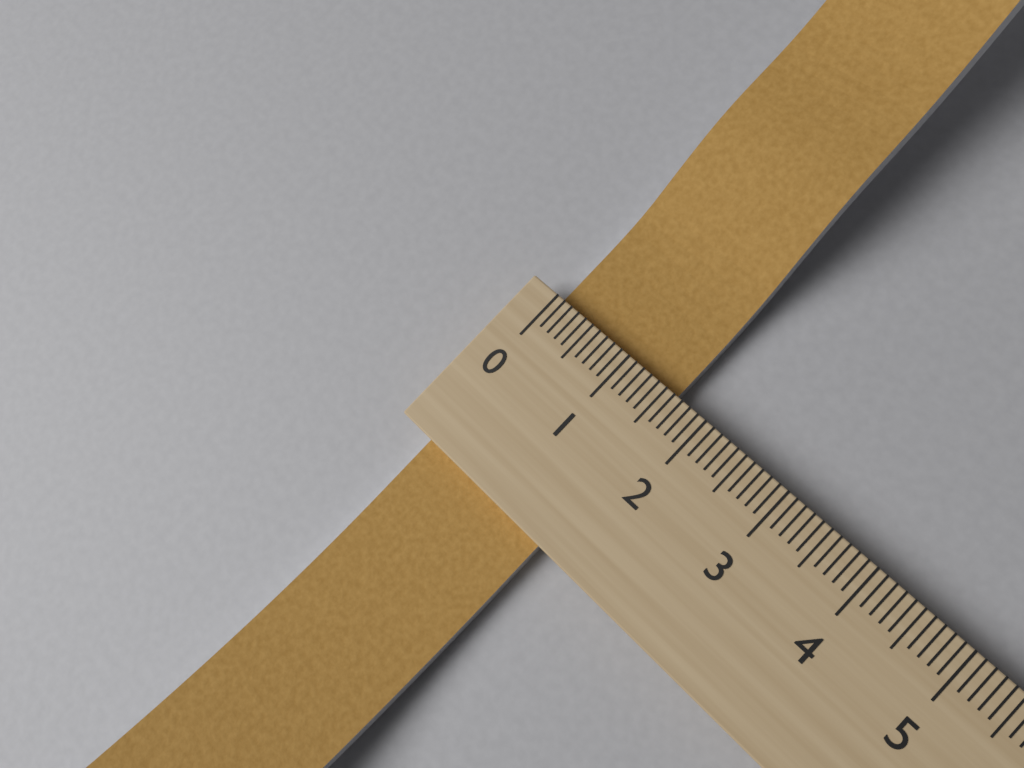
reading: 1.6 (no unit)
